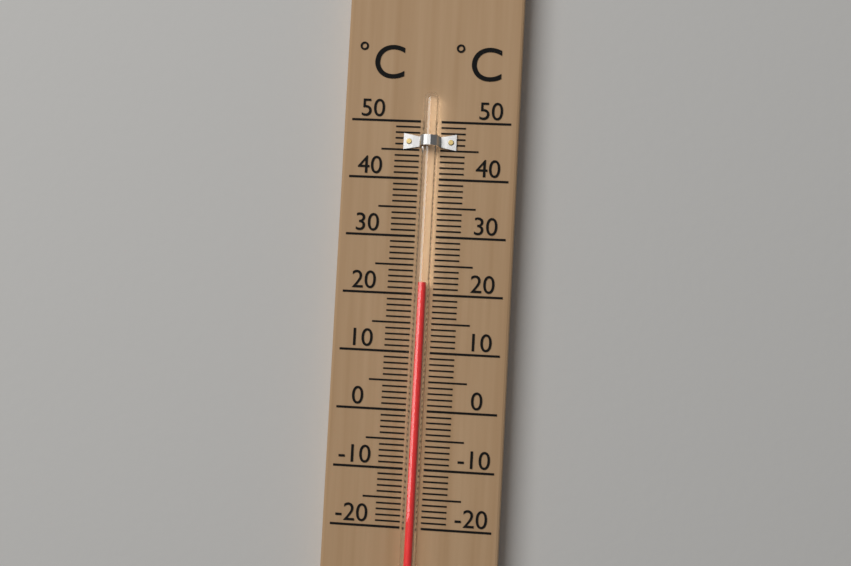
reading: 22 °C
